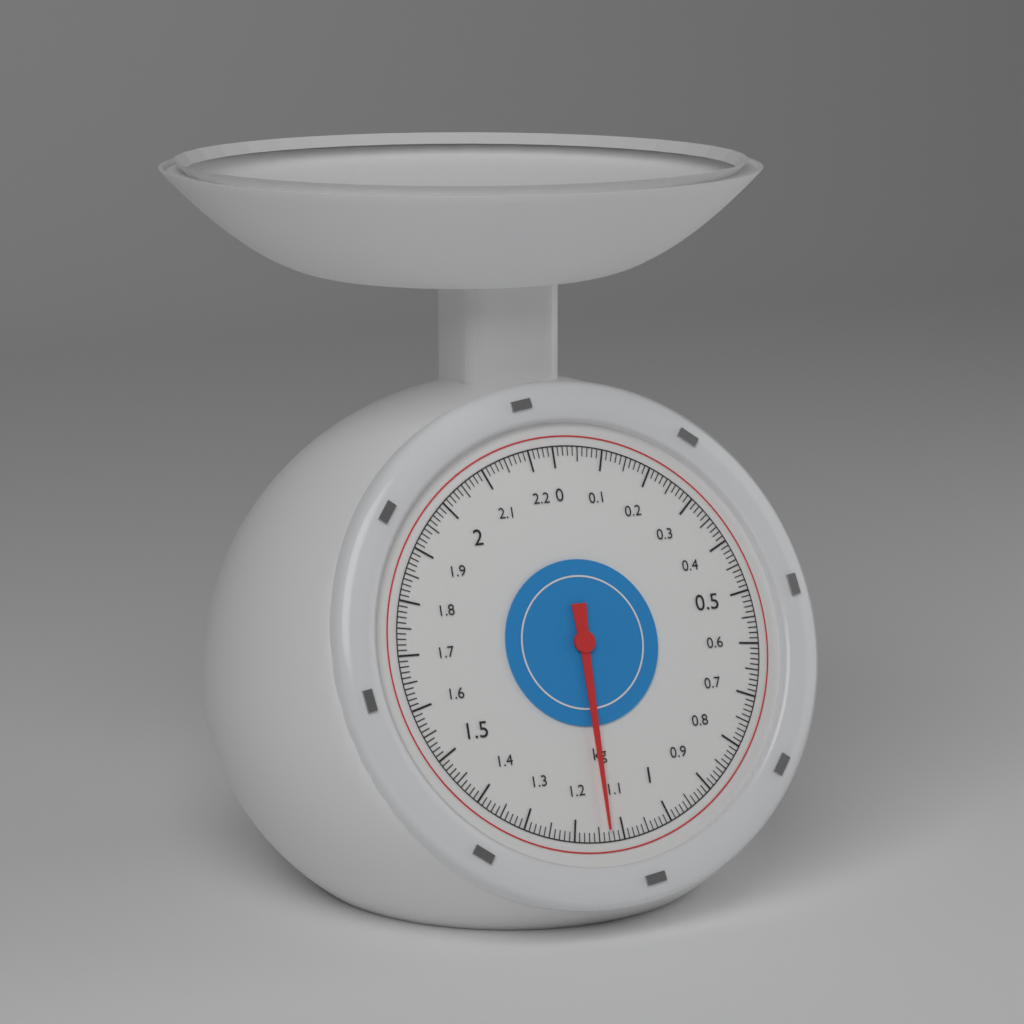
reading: 1.13 kg
